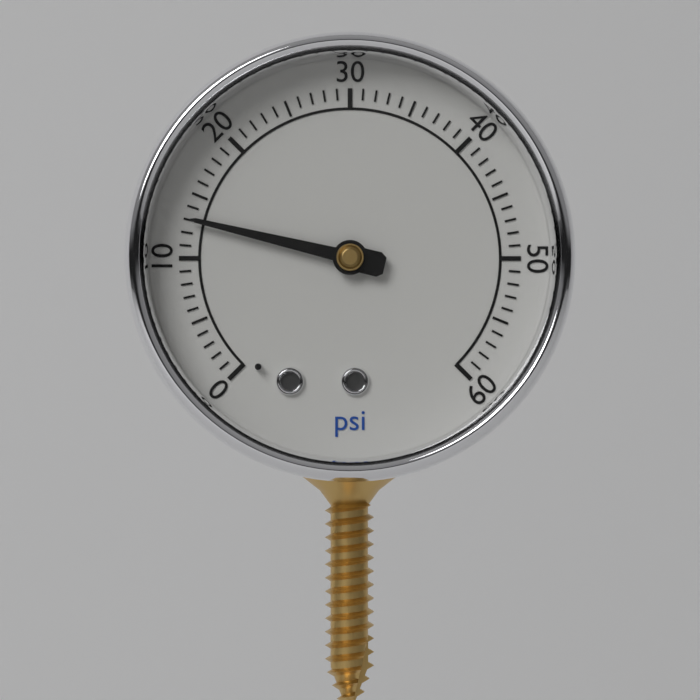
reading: 13 psi
